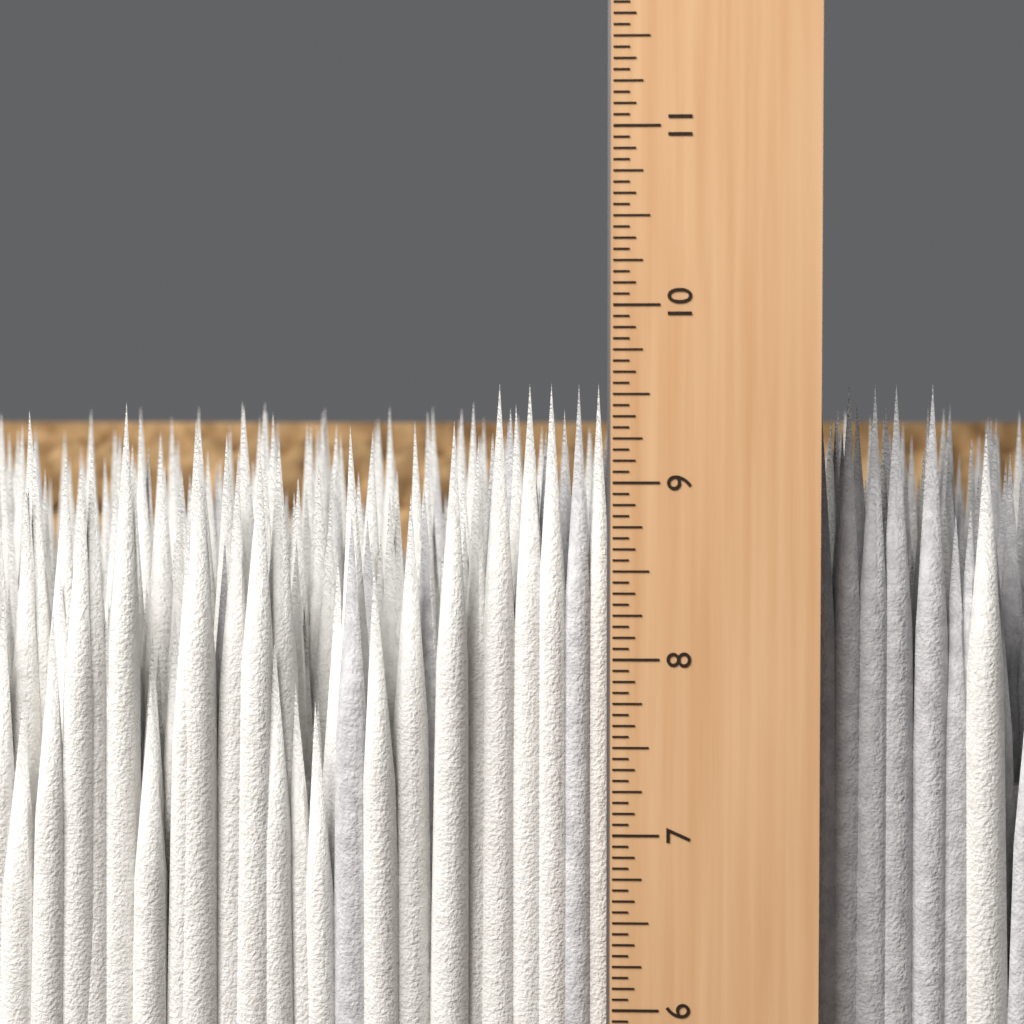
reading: 9.5625 in
